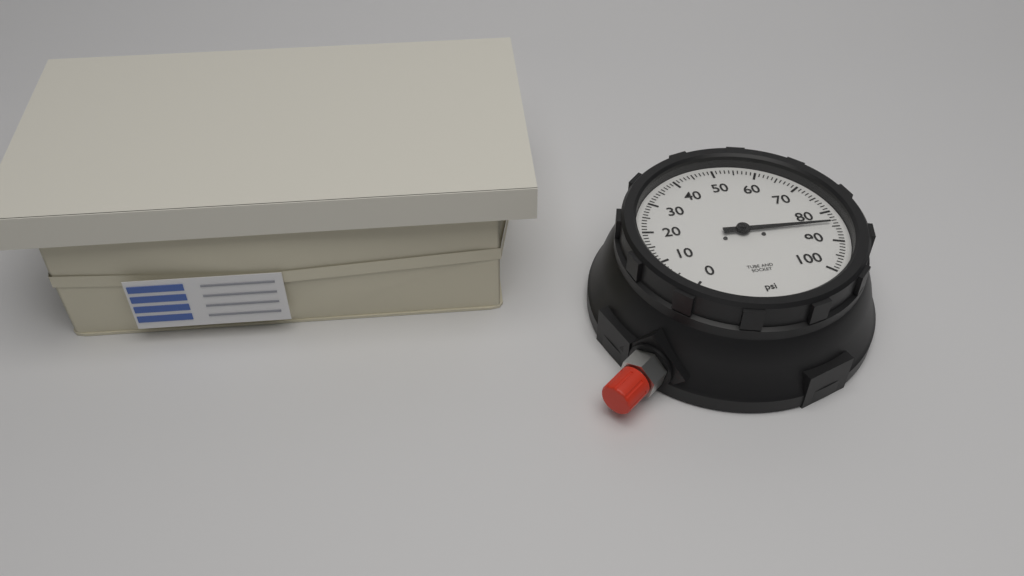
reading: 84 psi
